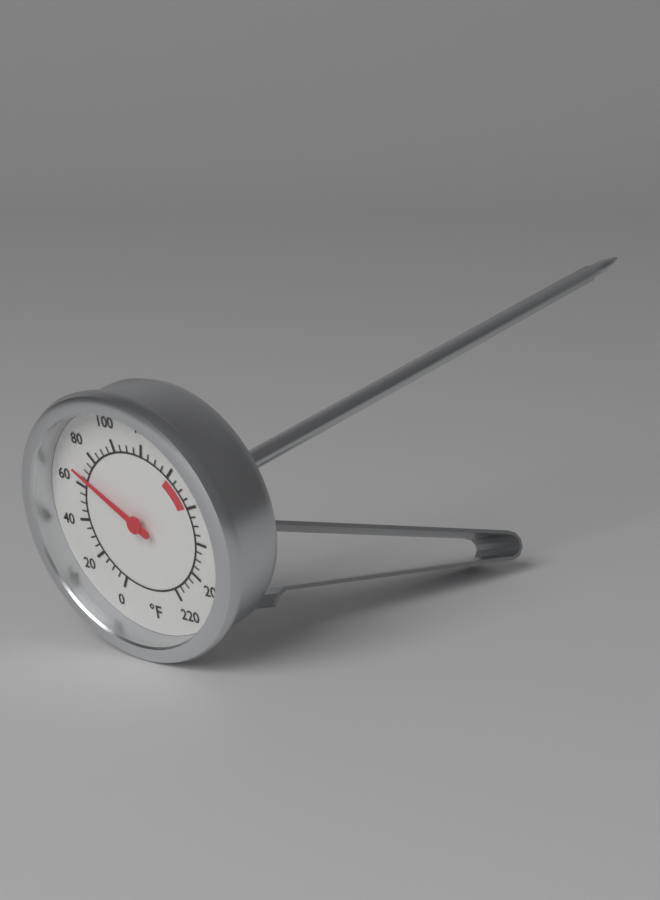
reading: 68 °F
